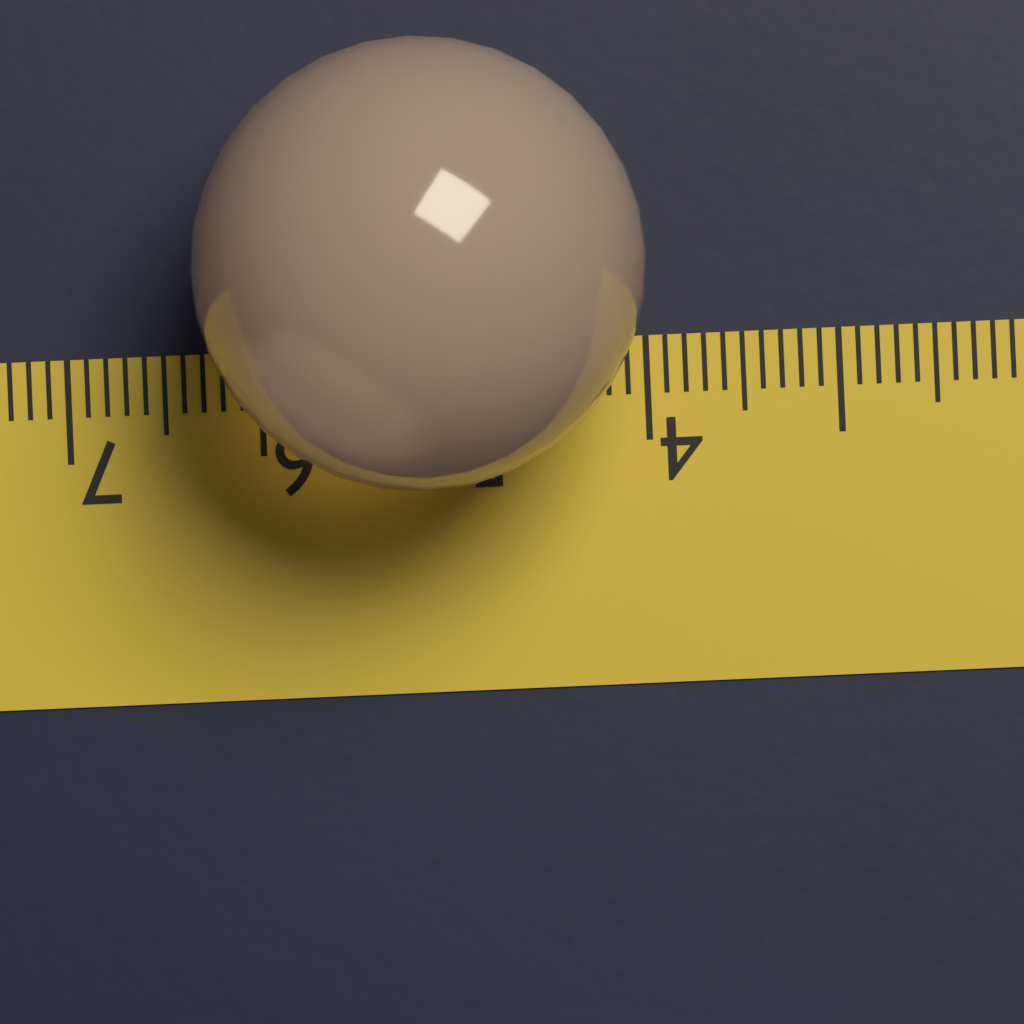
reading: 6.3 (no unit)
